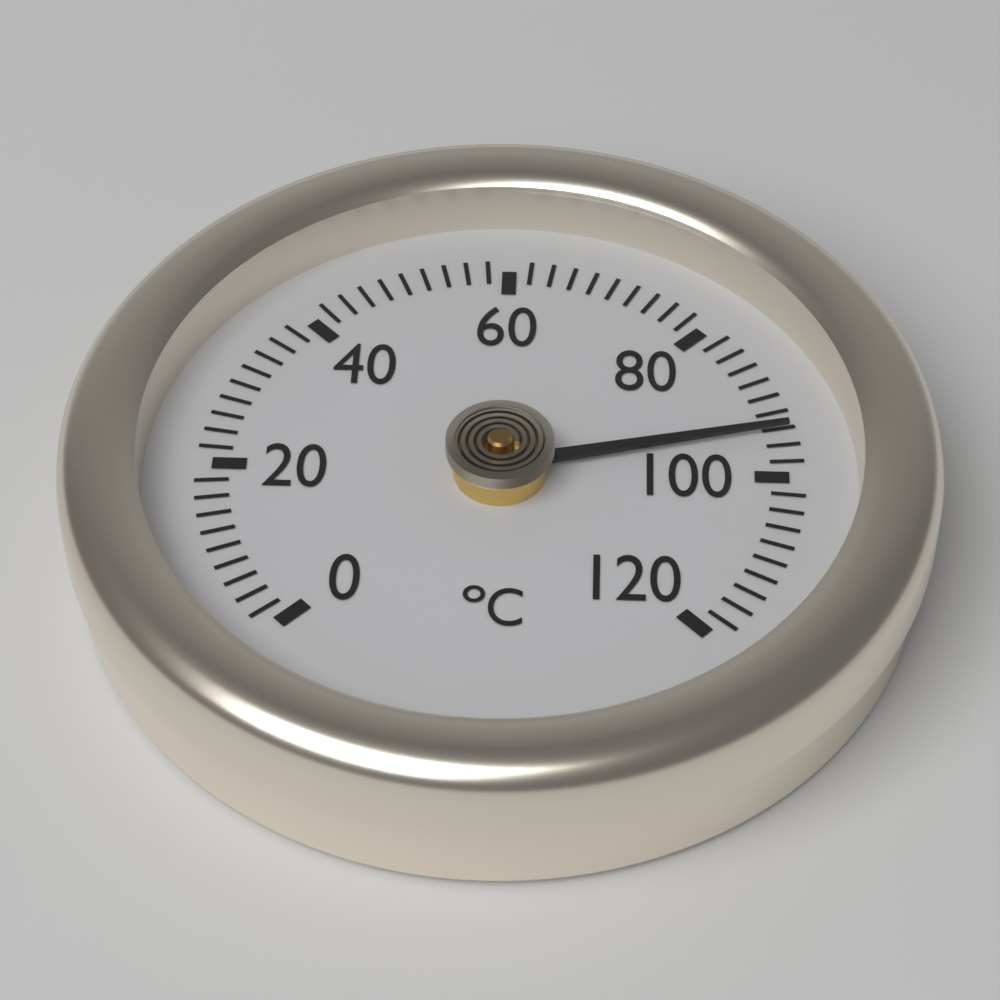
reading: 94 °C
